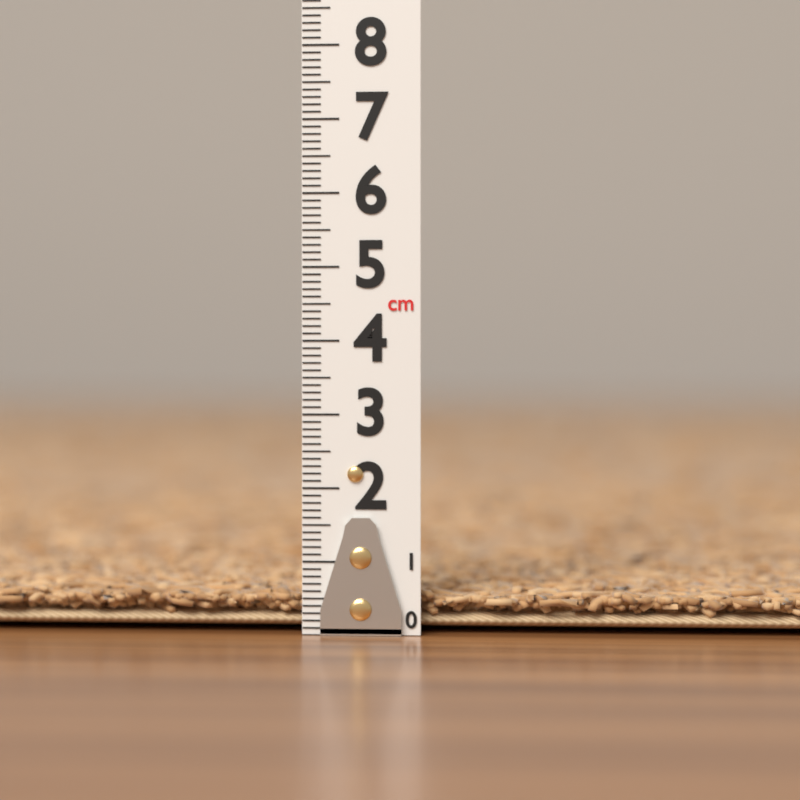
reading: 0.7 cm
